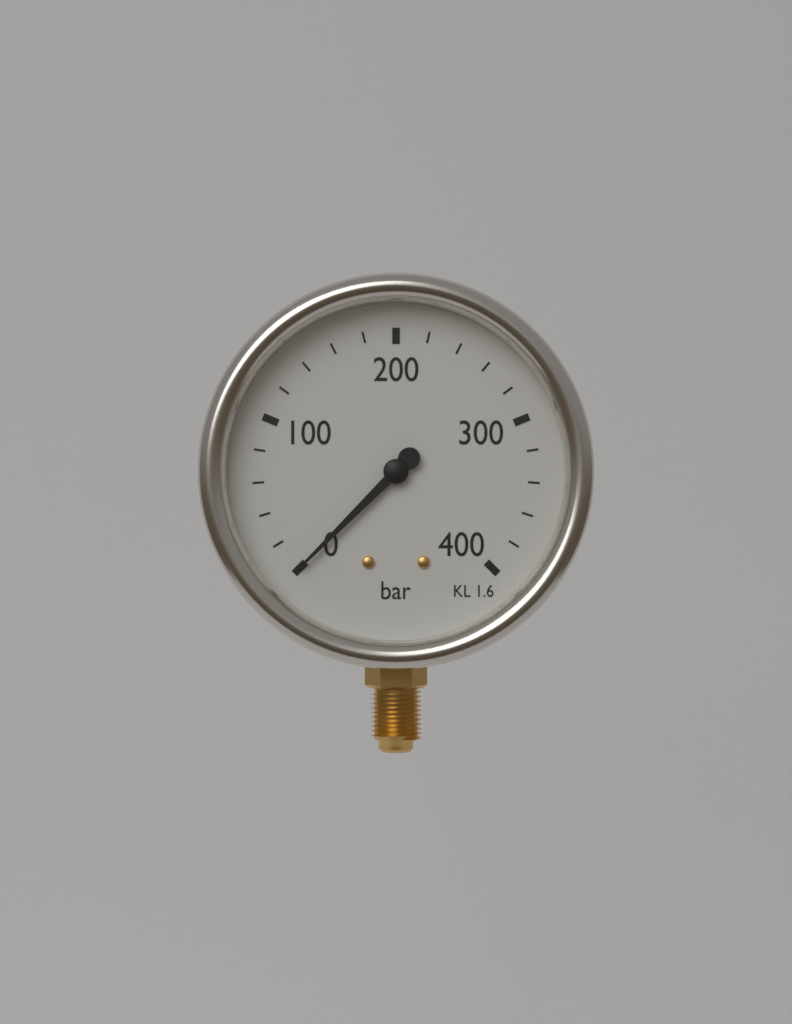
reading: 0 bar
